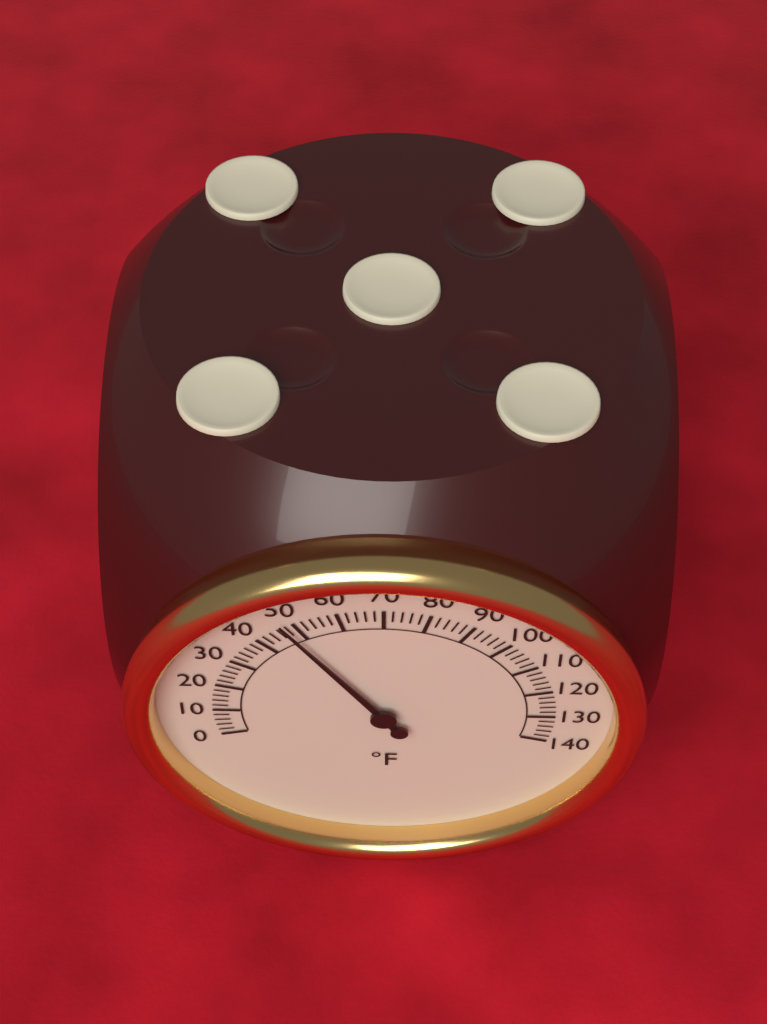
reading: 48 °F
